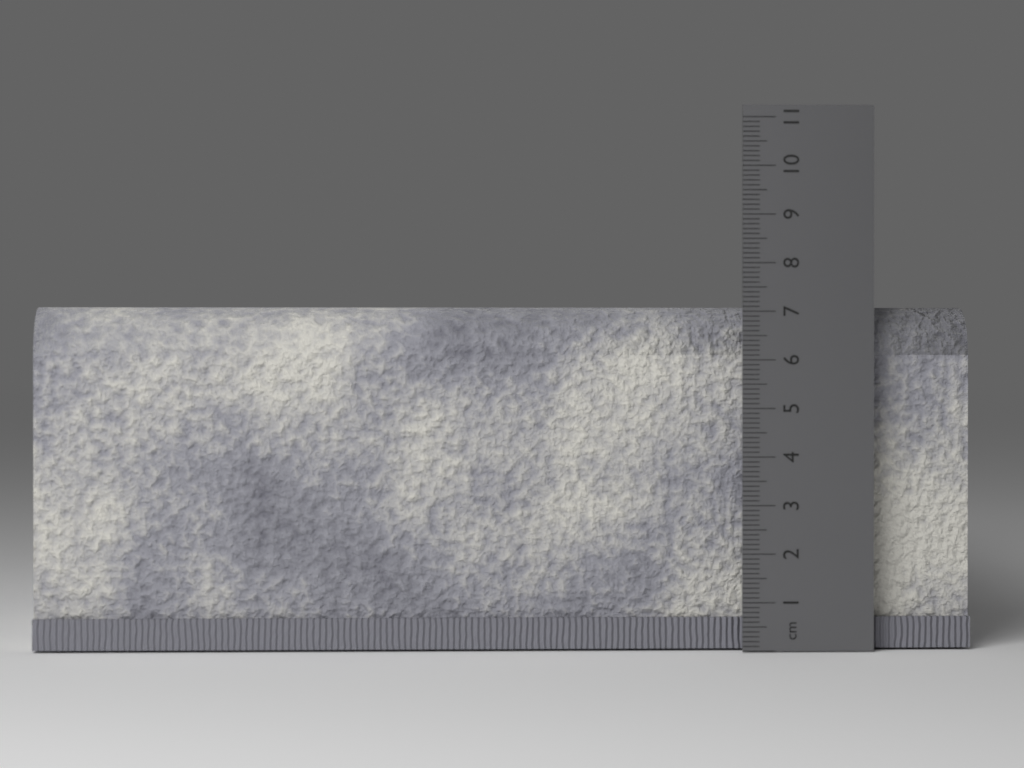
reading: 7.1 cm
